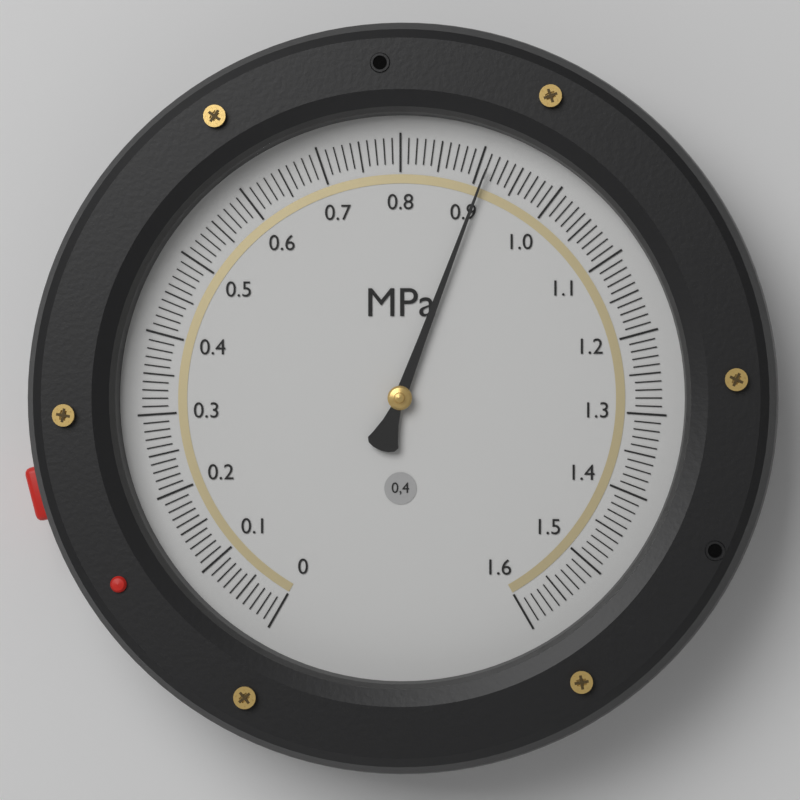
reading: 0.91 MPa
